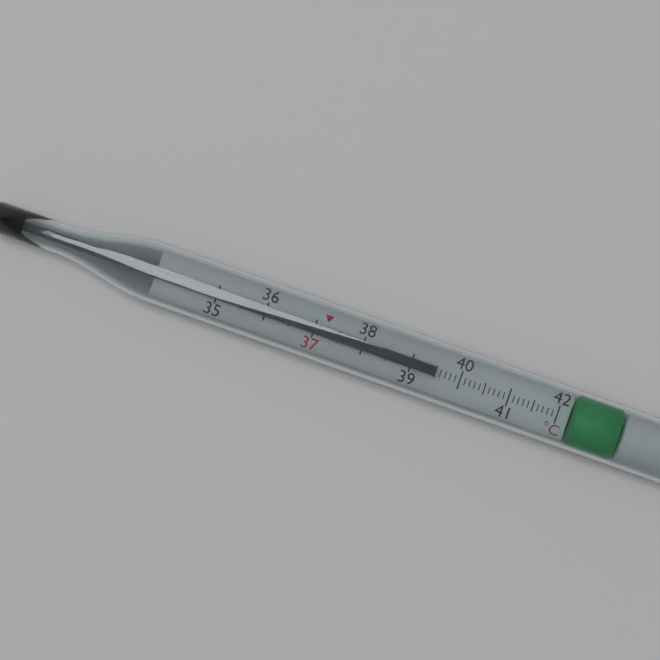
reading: 39.5 °C
